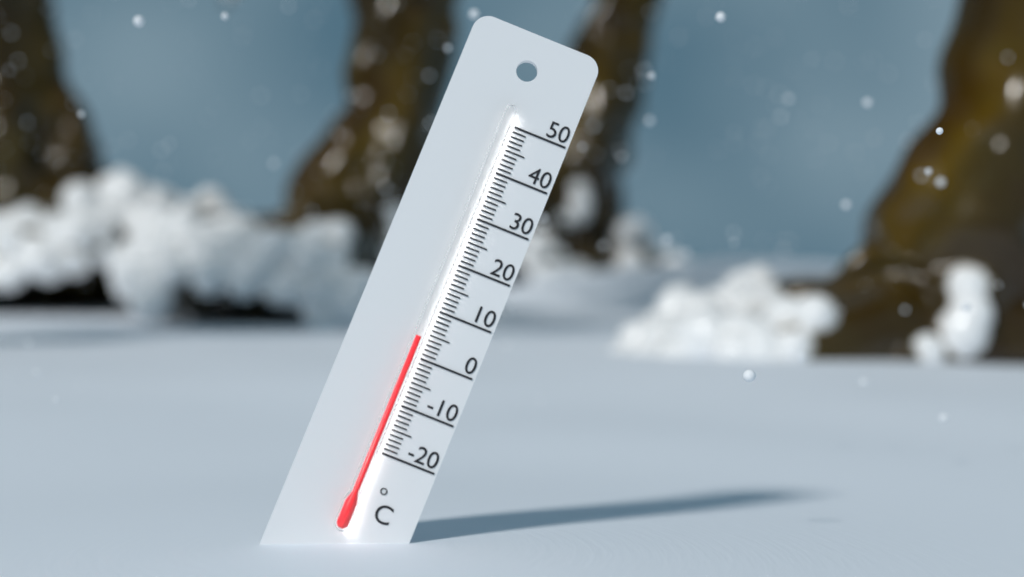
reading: 4 °C
